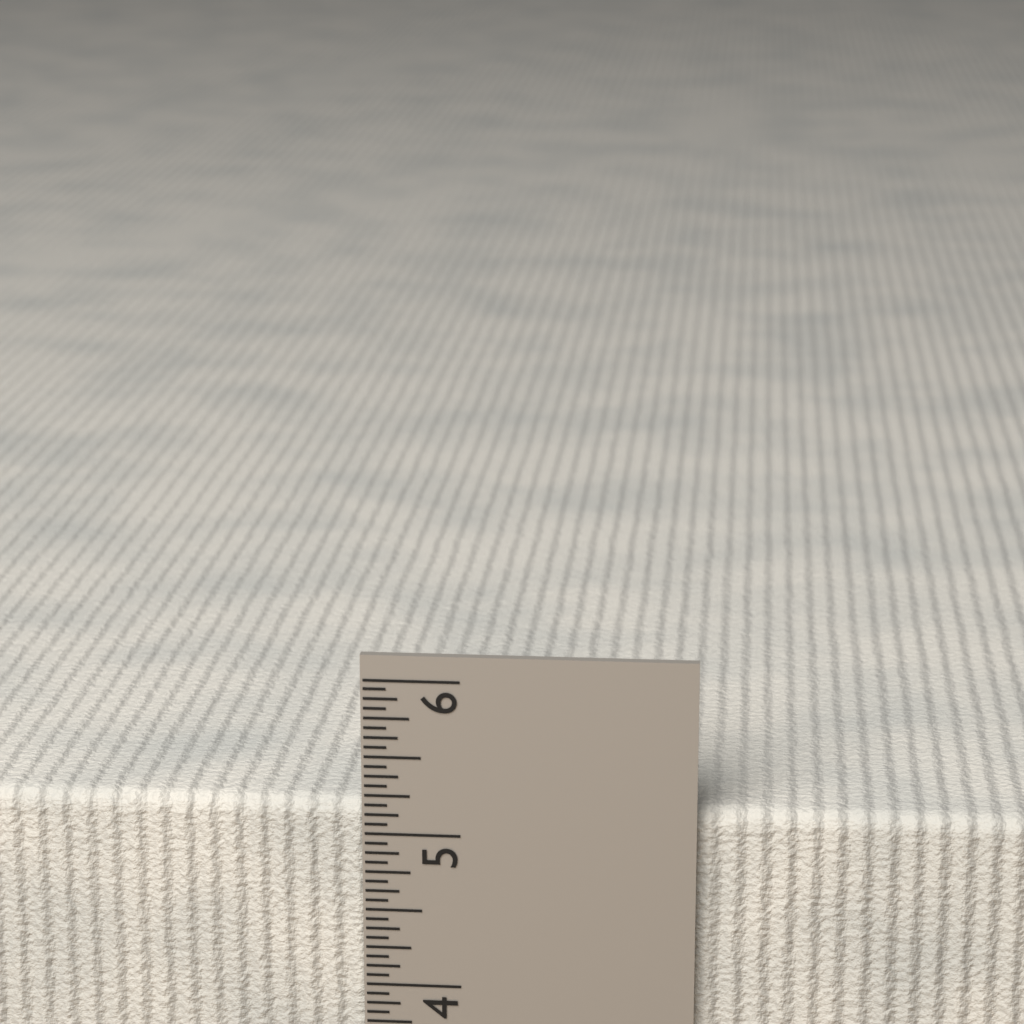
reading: 5.1875 in
